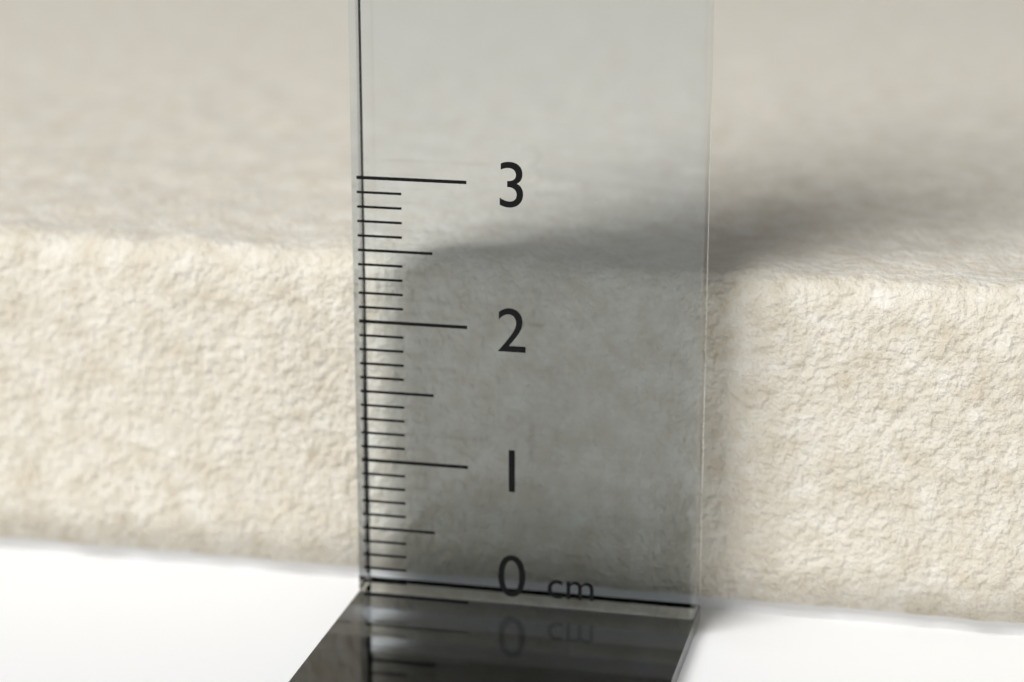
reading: 2.4 cm
